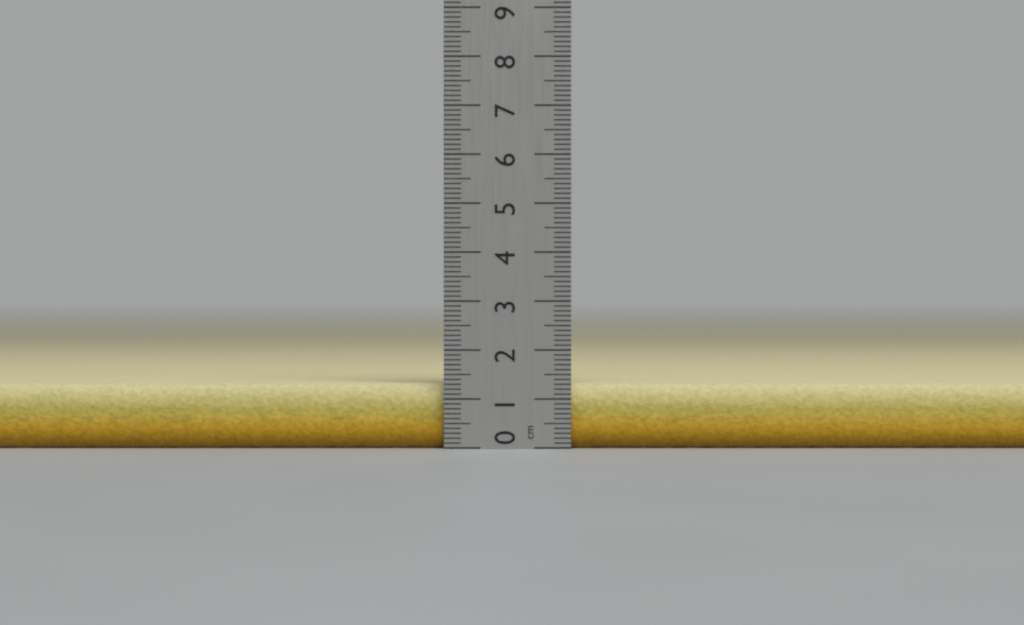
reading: 1.3 cm
